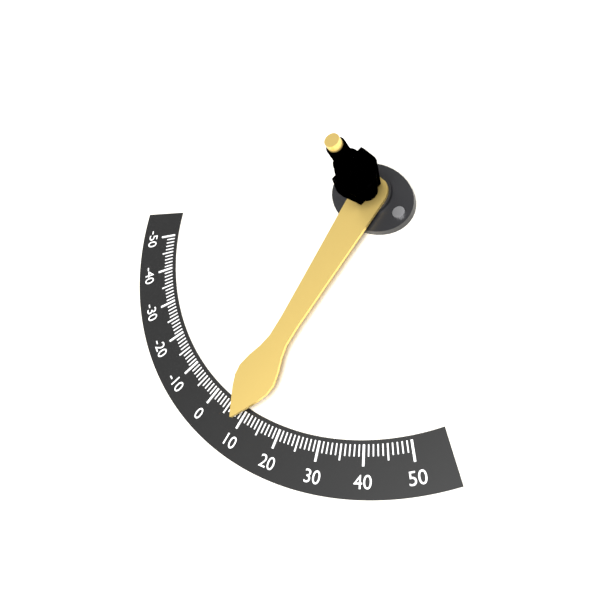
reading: 9 (no unit)
